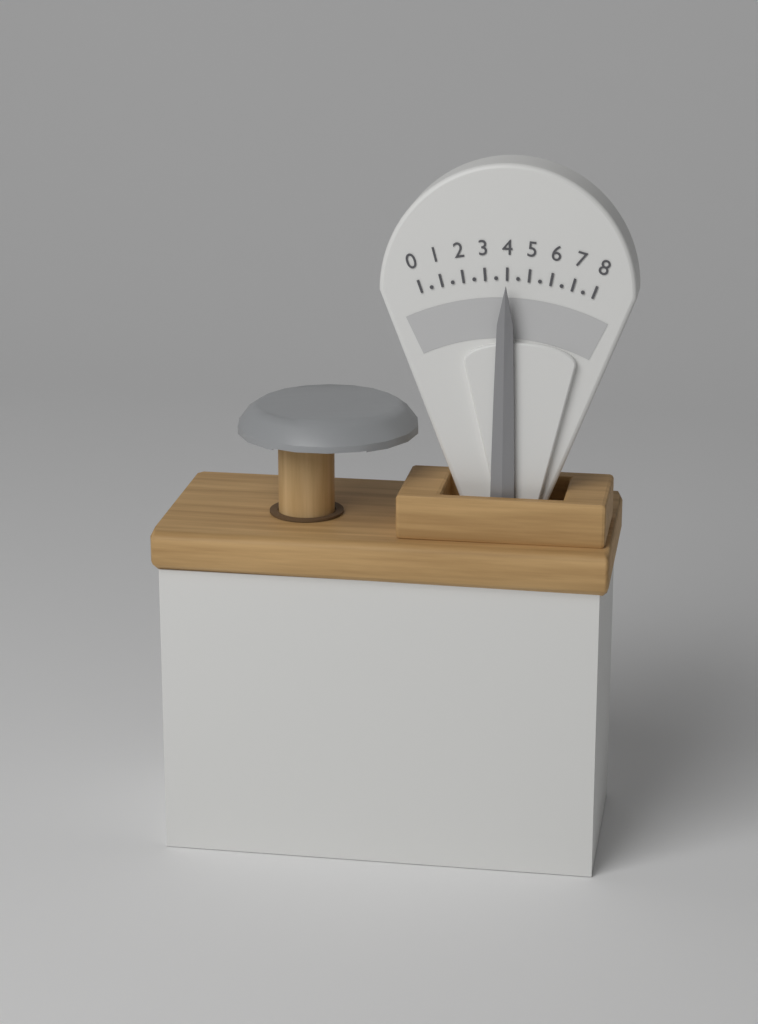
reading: 4.0 (no unit)
